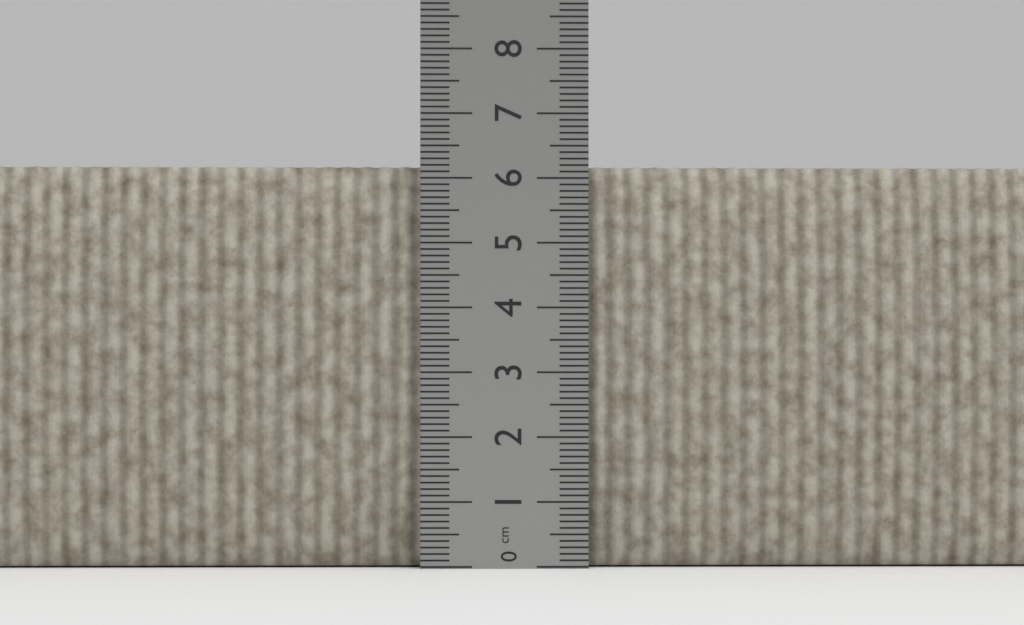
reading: 6.2 cm
